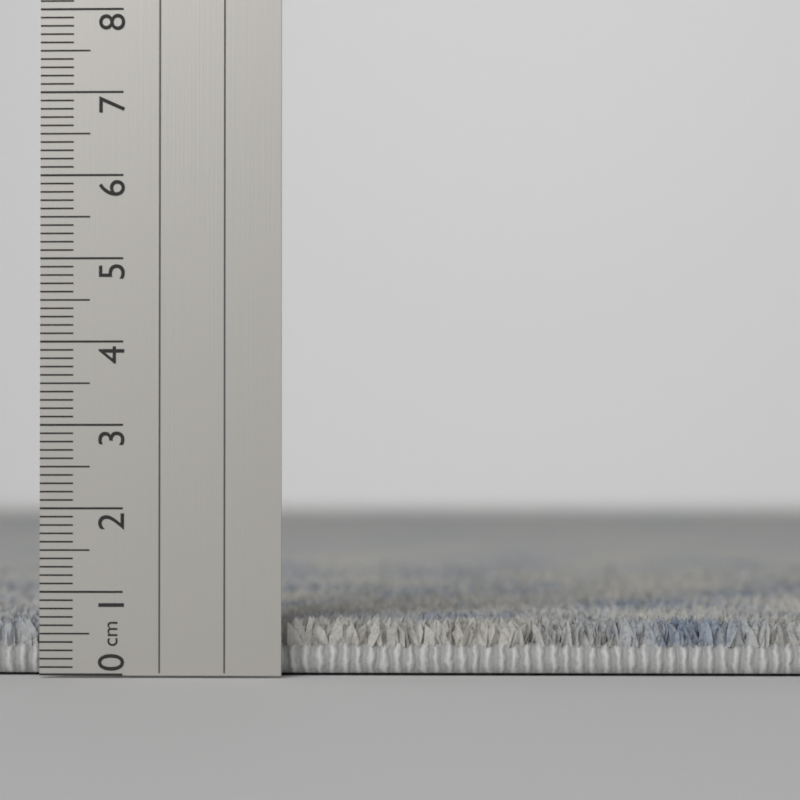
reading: 0.7 cm
